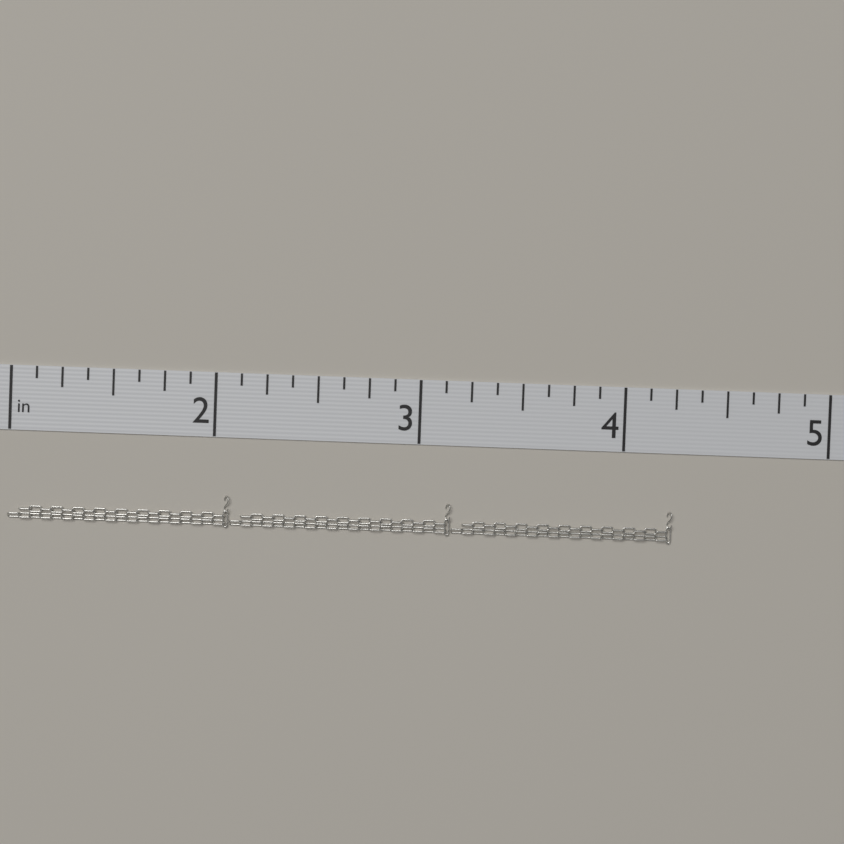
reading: 4.250 in
